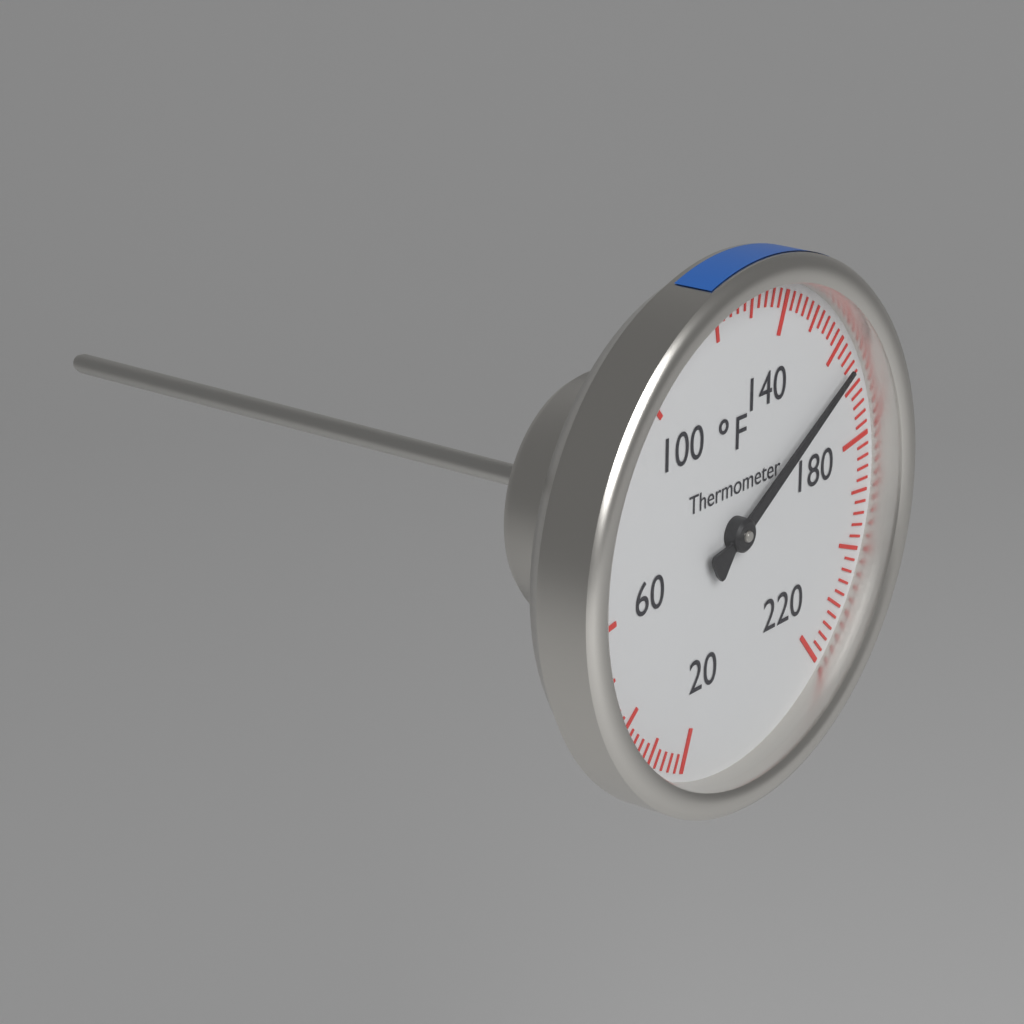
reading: 166 °F
